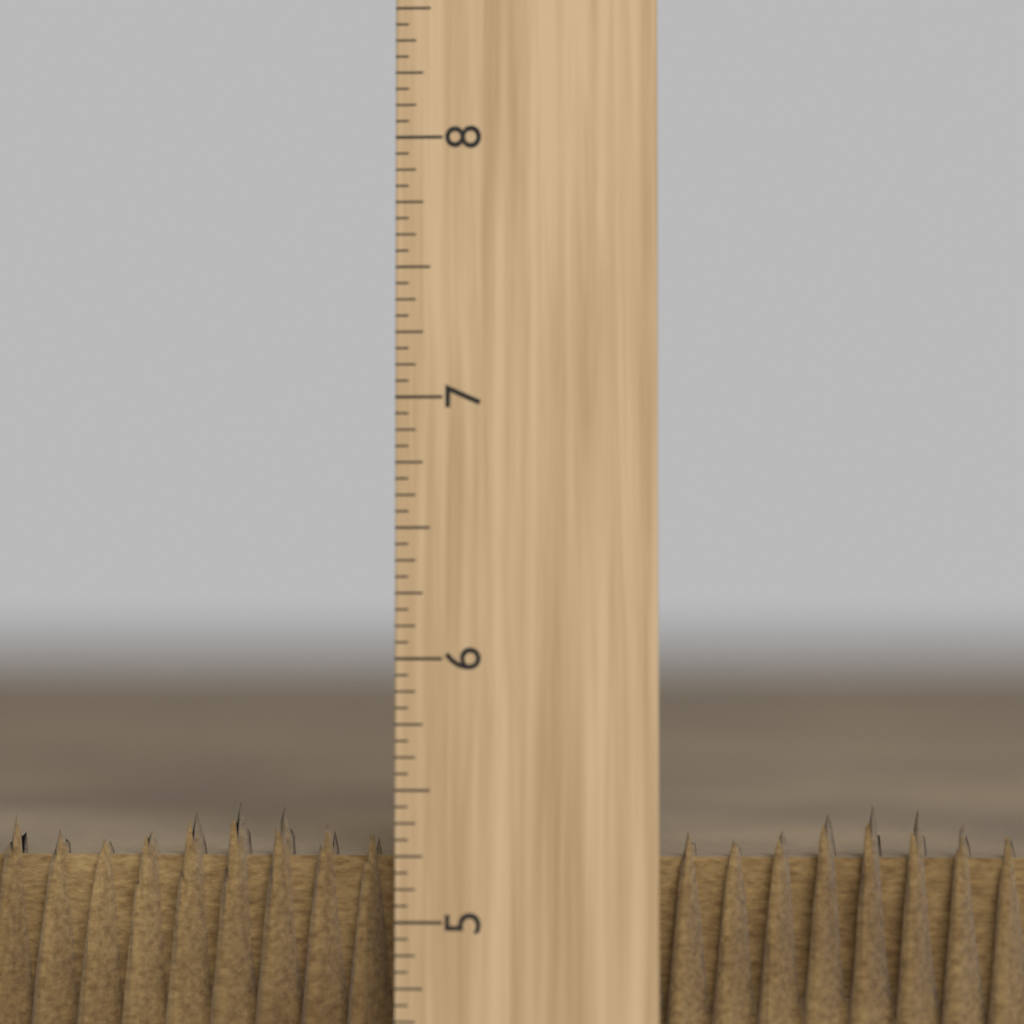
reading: 5.4375 inch
